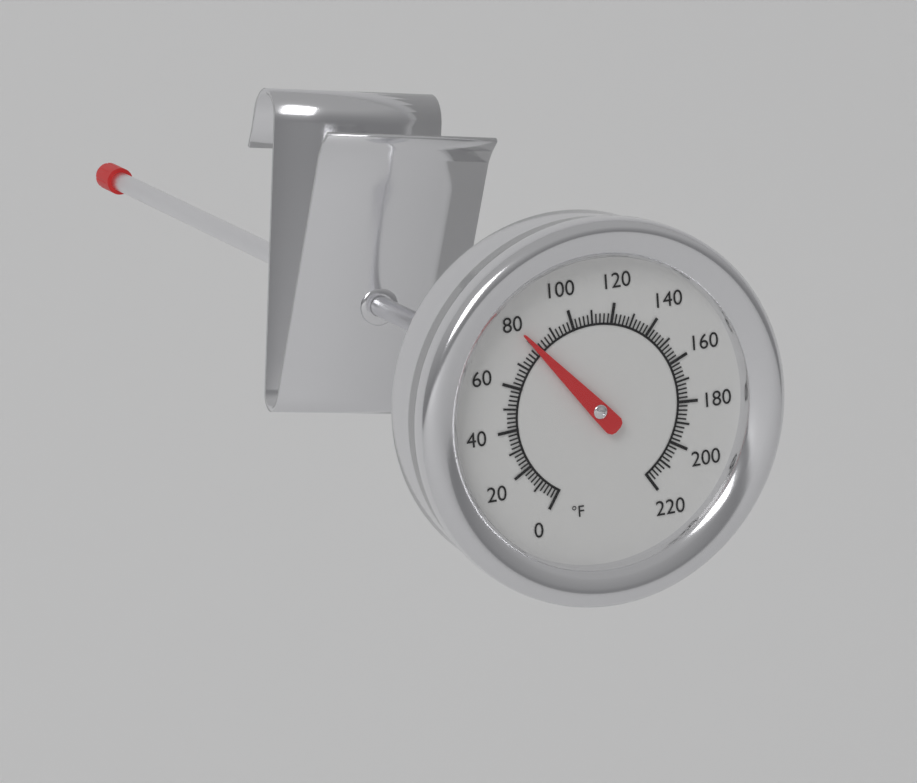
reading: 80 °F
